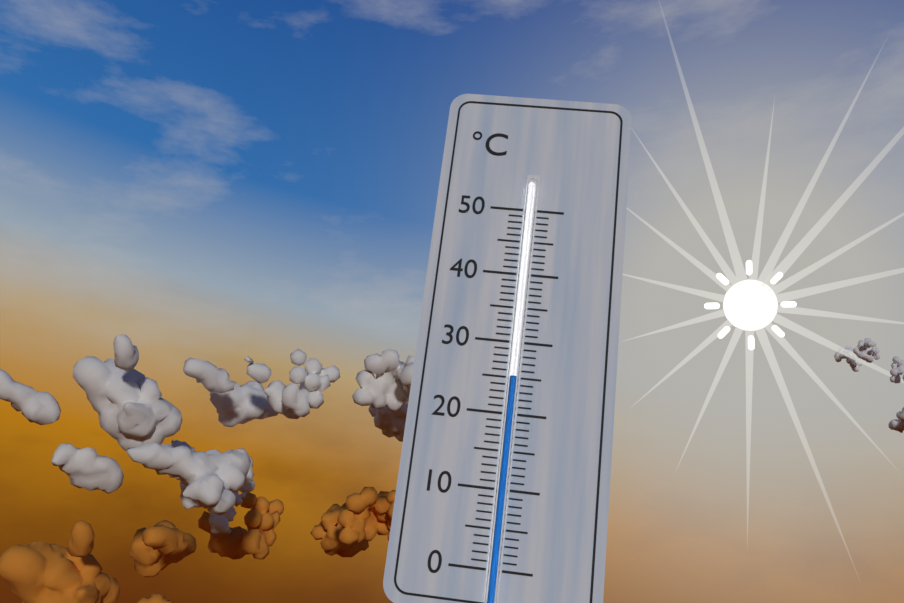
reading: 25 °C
